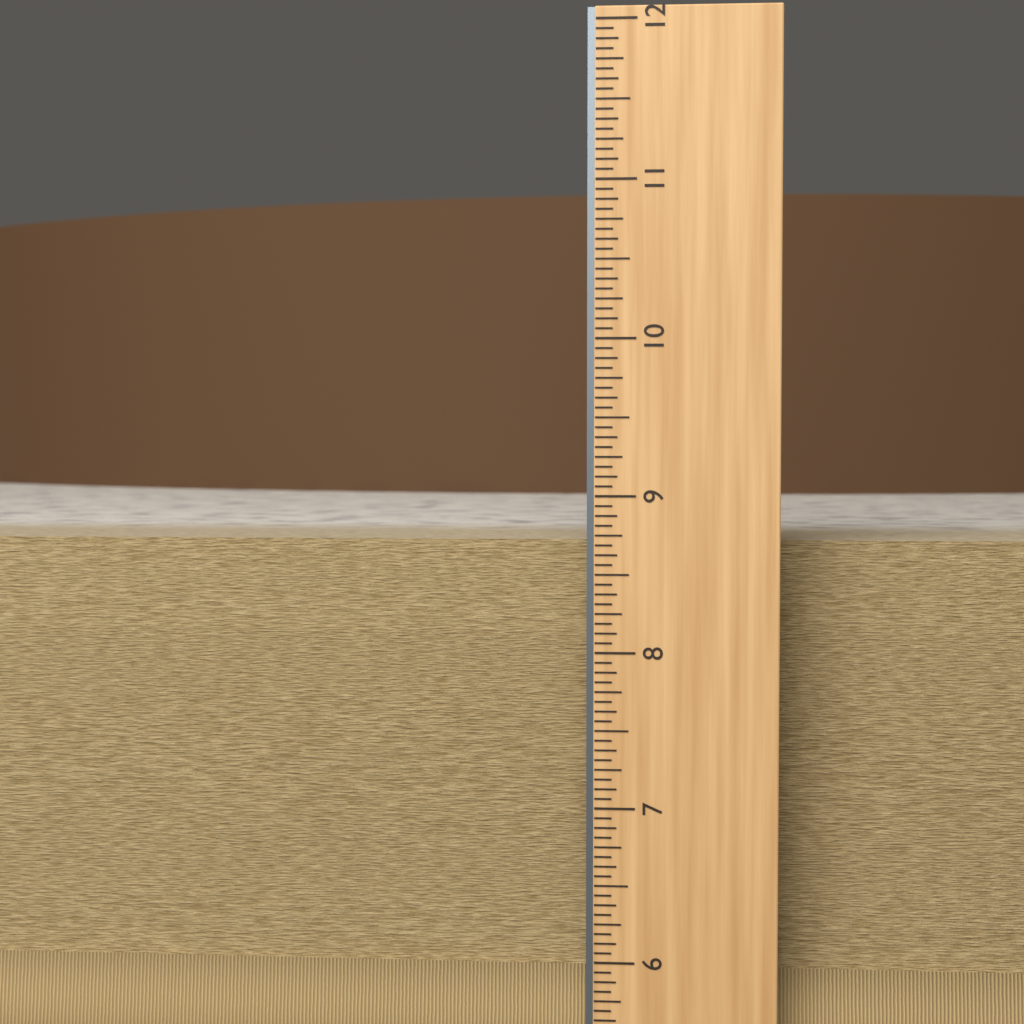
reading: 8.6875 in
